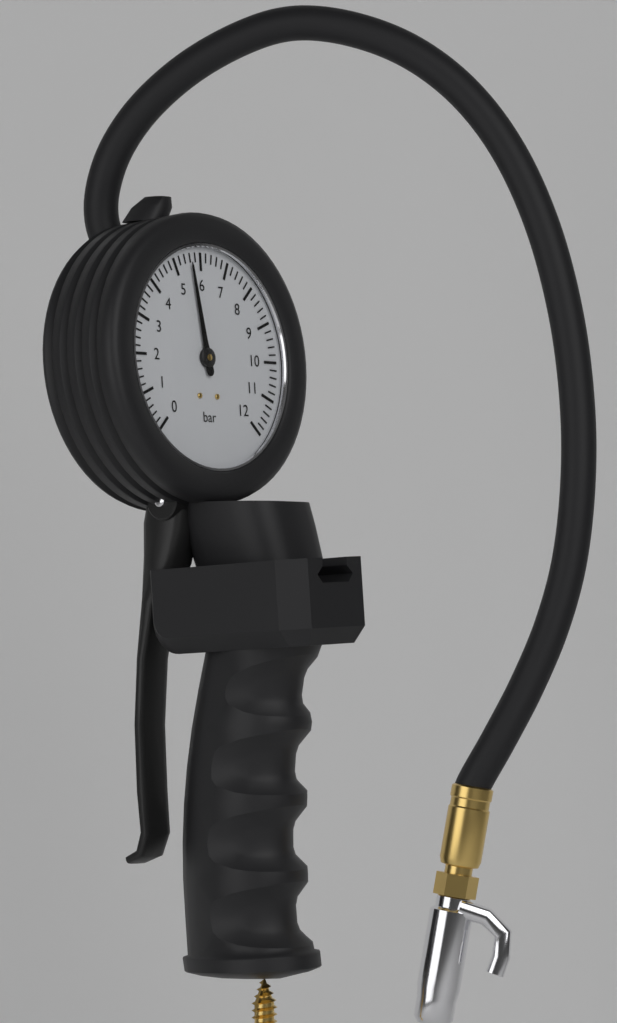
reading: 5.6 bar
